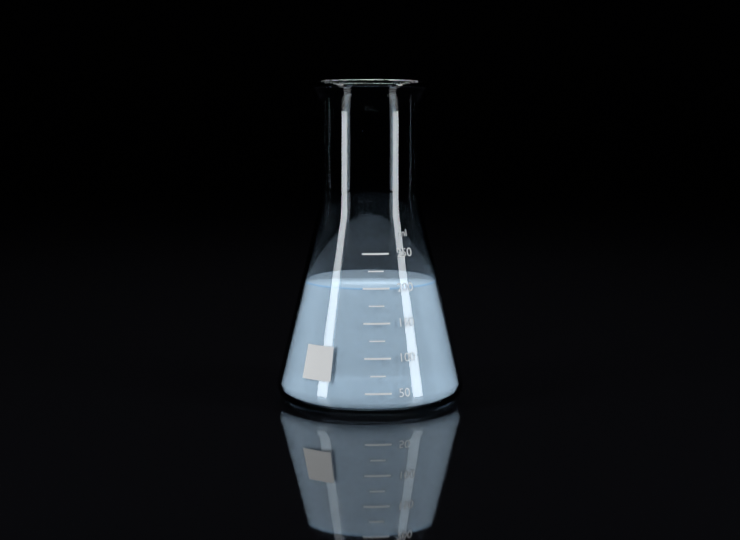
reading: 200 ml
